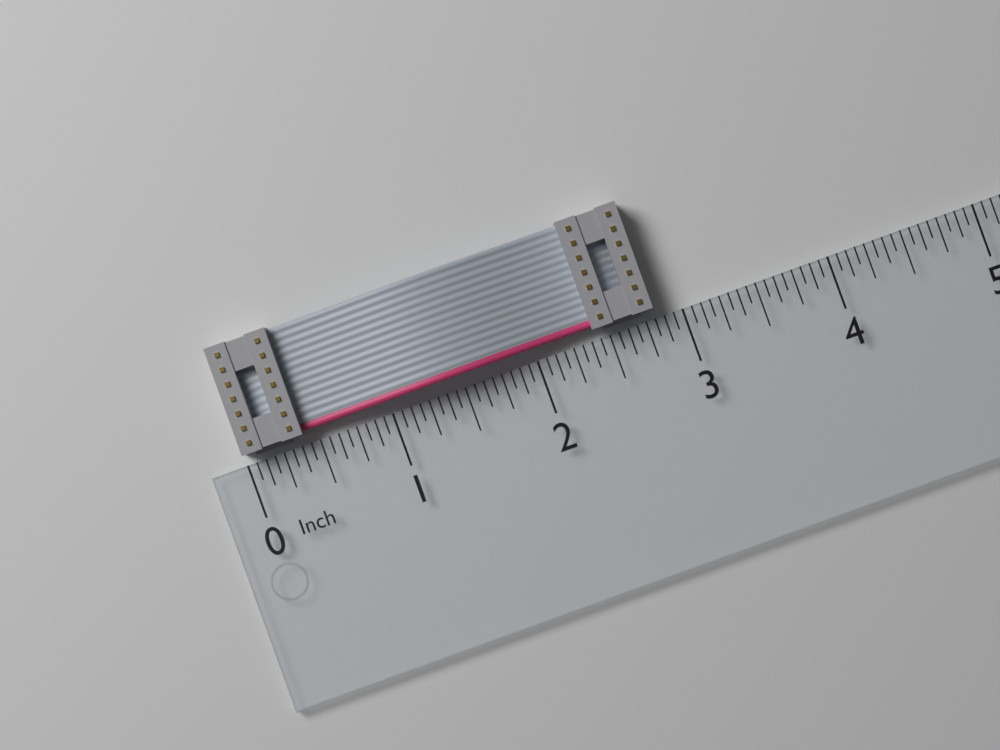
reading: 2.8125 in
